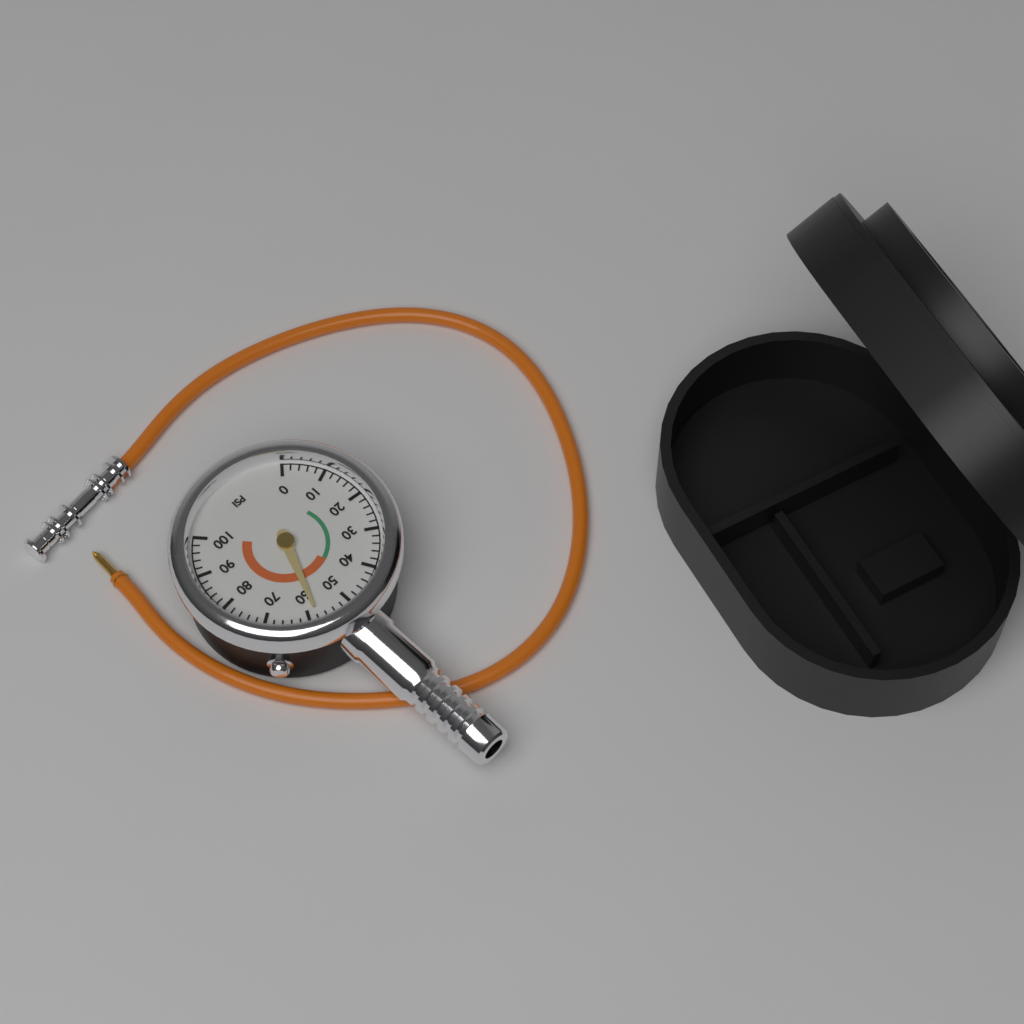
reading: 58 psi
